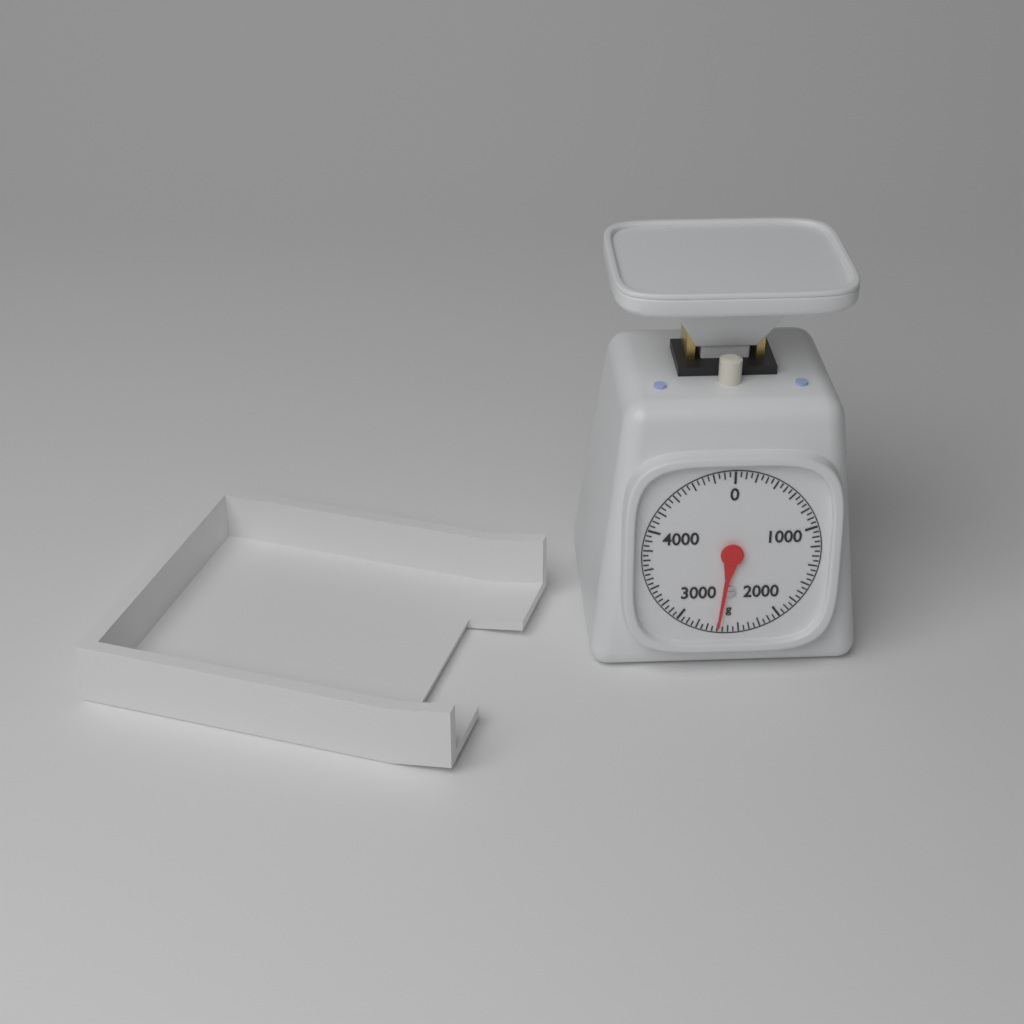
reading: 2600 g
